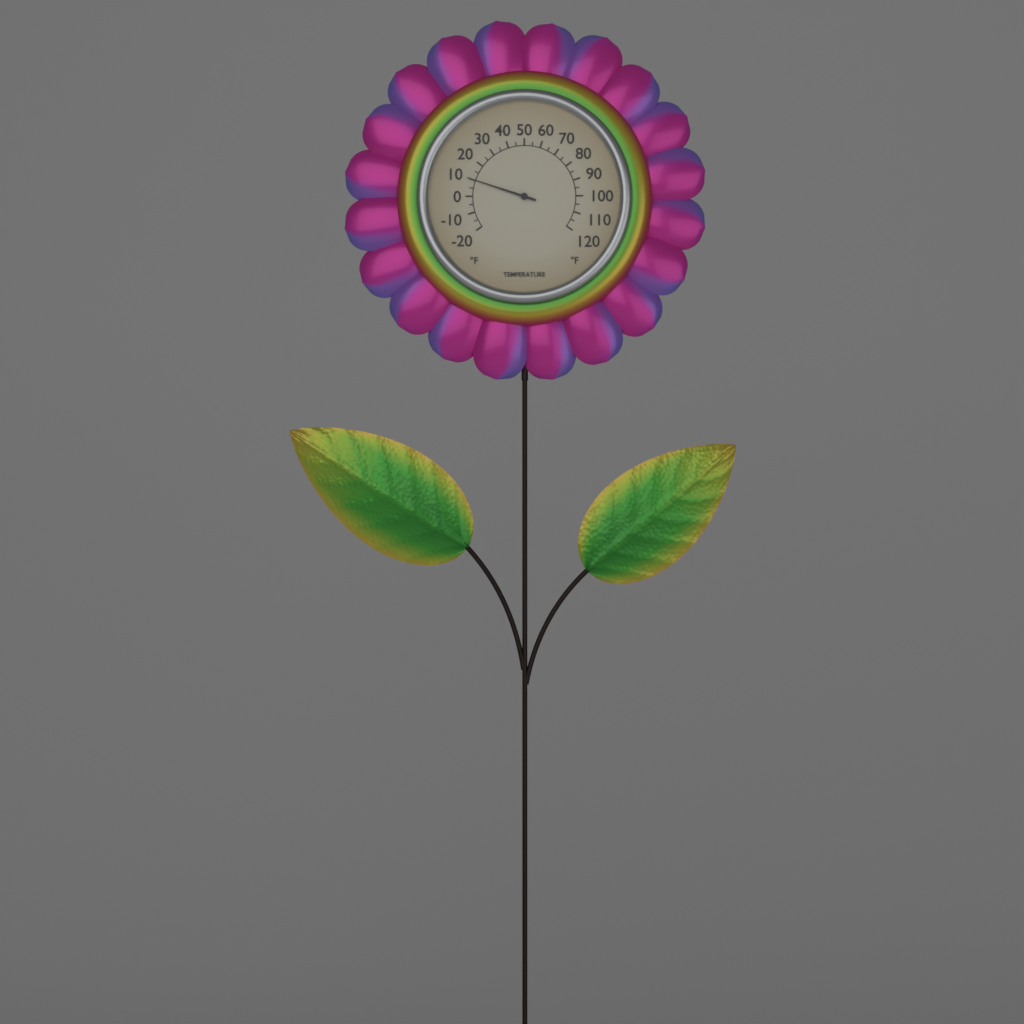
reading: 10 °F
